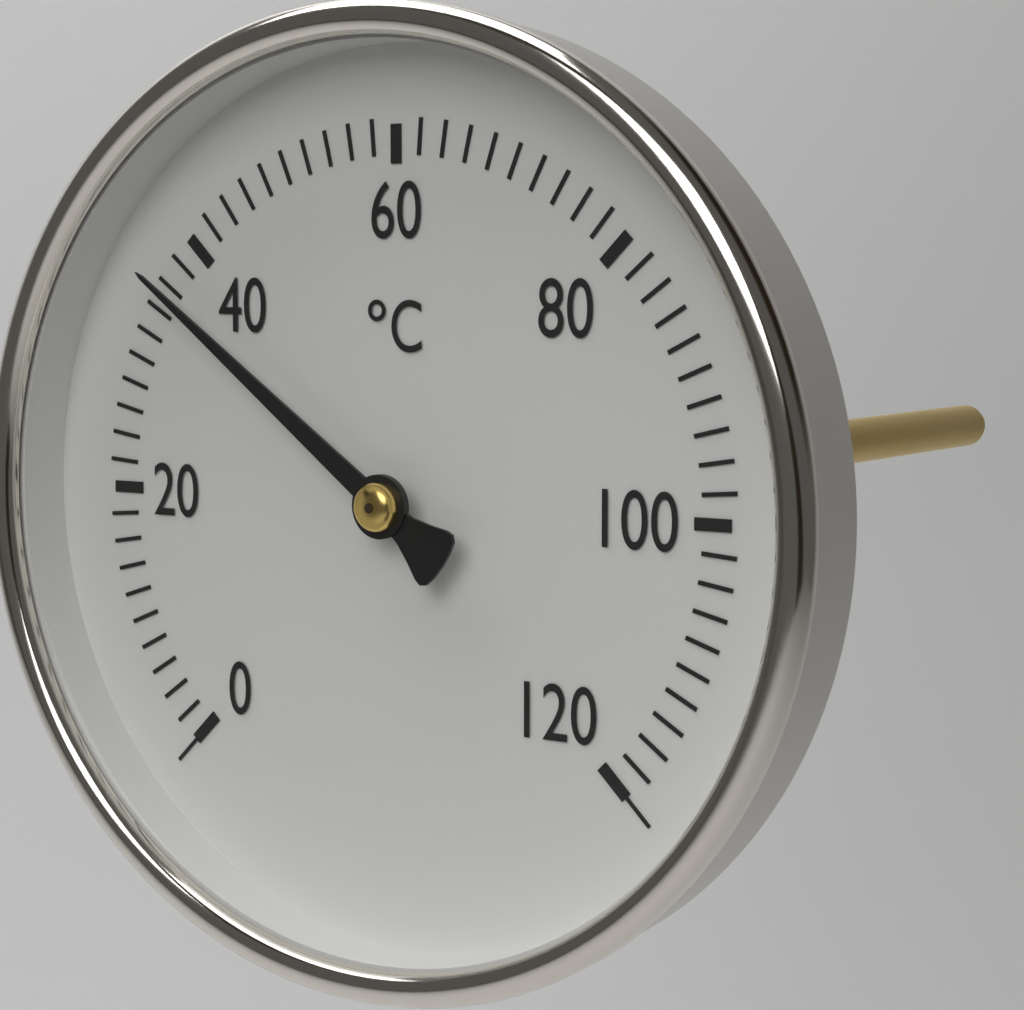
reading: 36 °C
